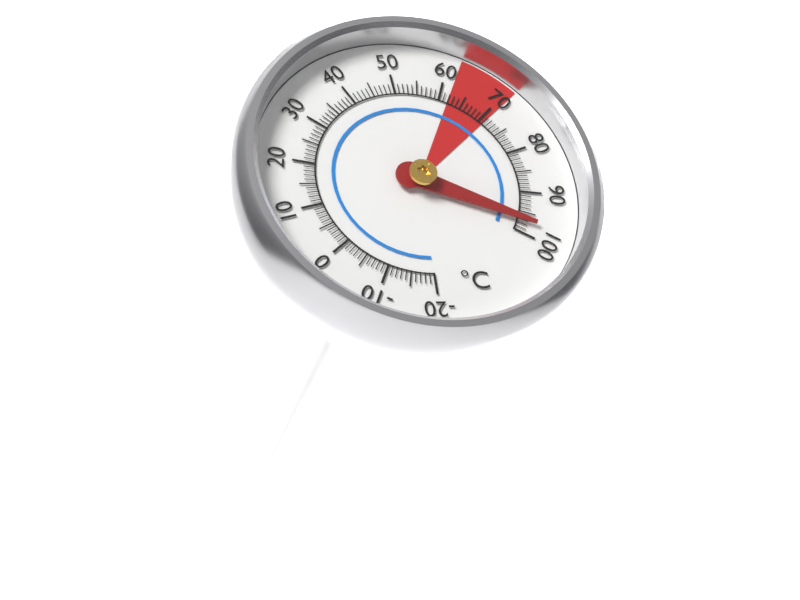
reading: 97 °C
